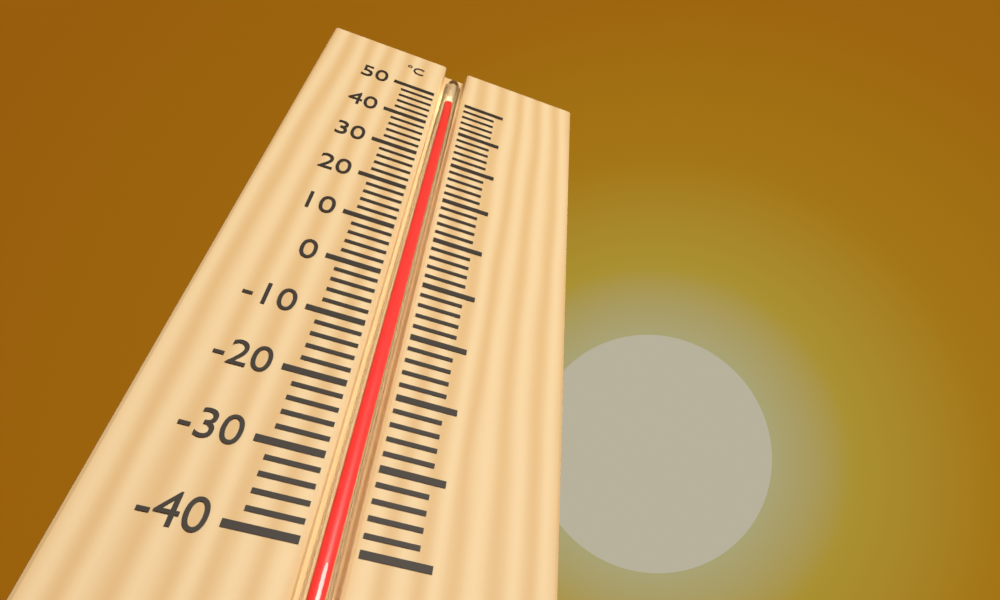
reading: 48 °C
